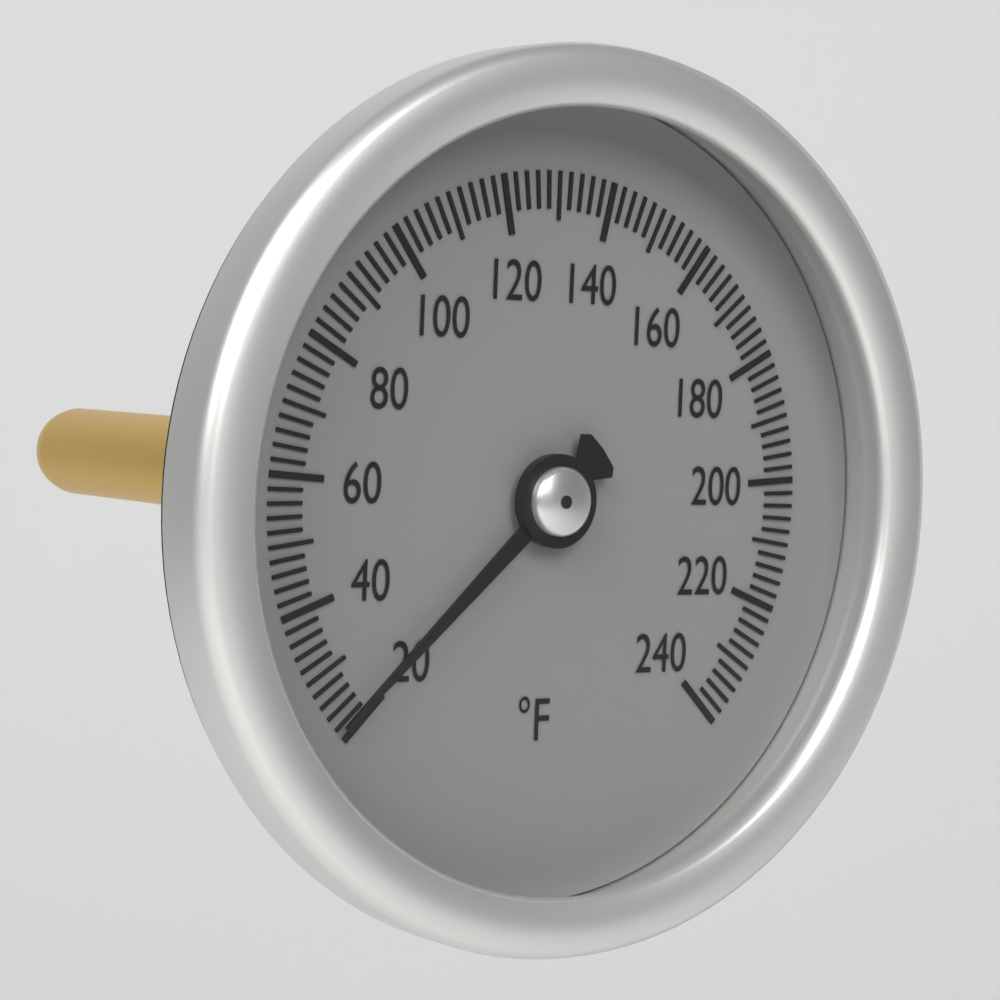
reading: 22 °F
